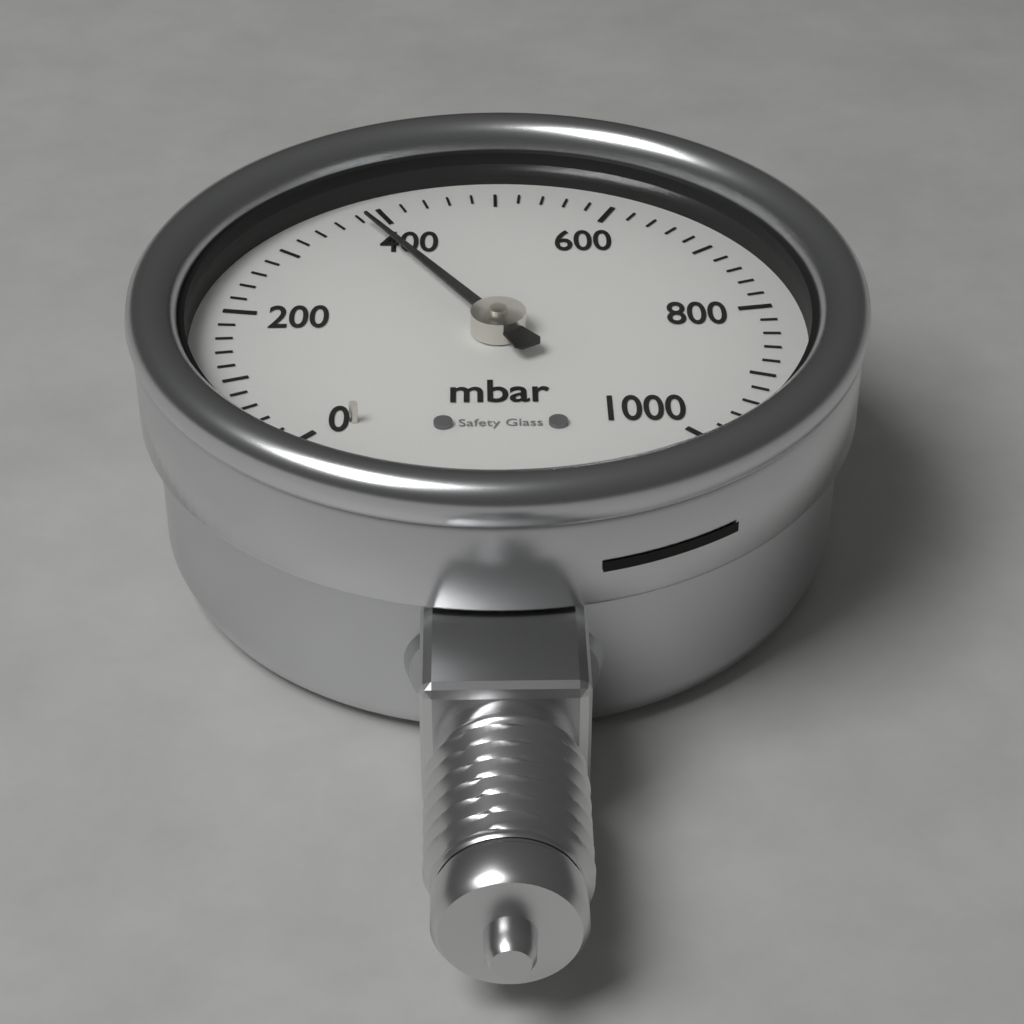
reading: 380 mbar
